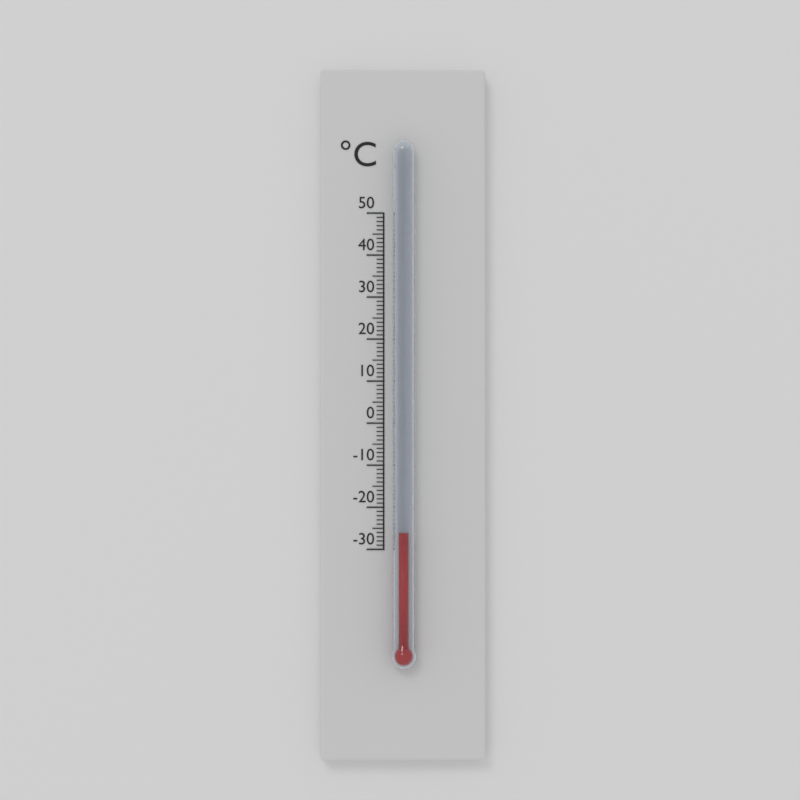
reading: -26 °C
